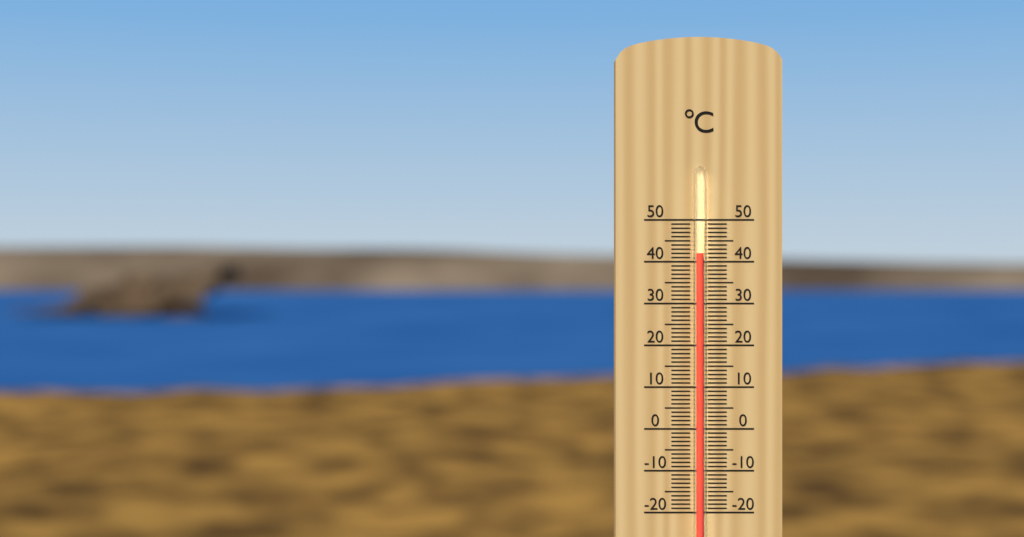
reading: 42 °C
